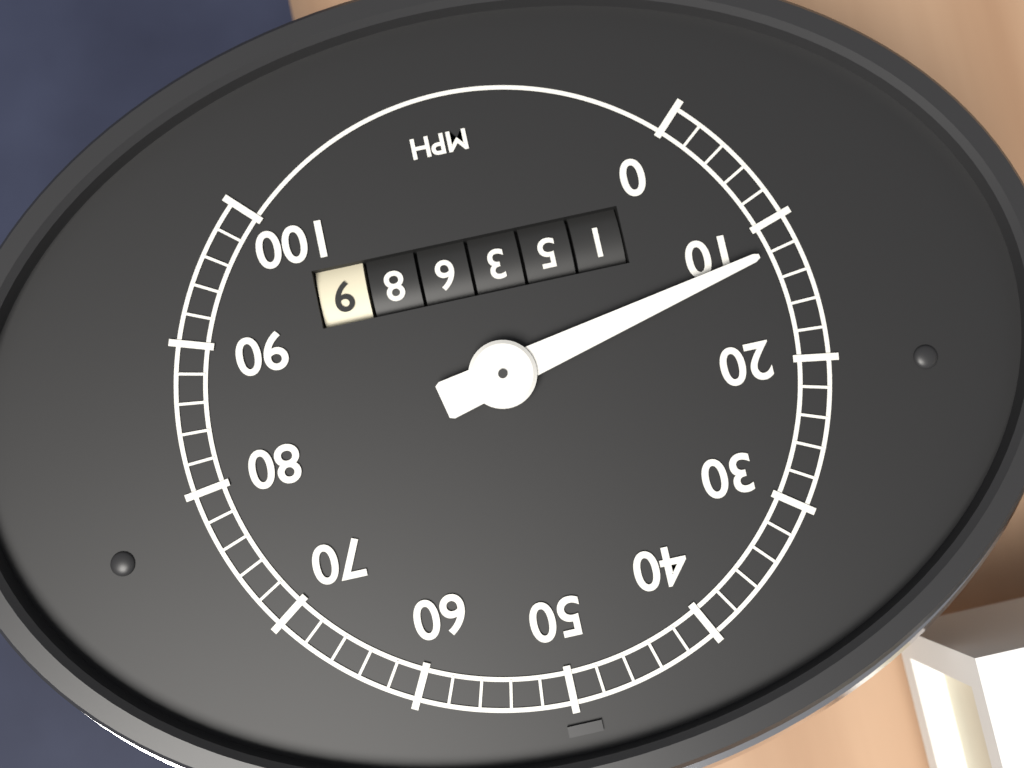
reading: 12 mph
